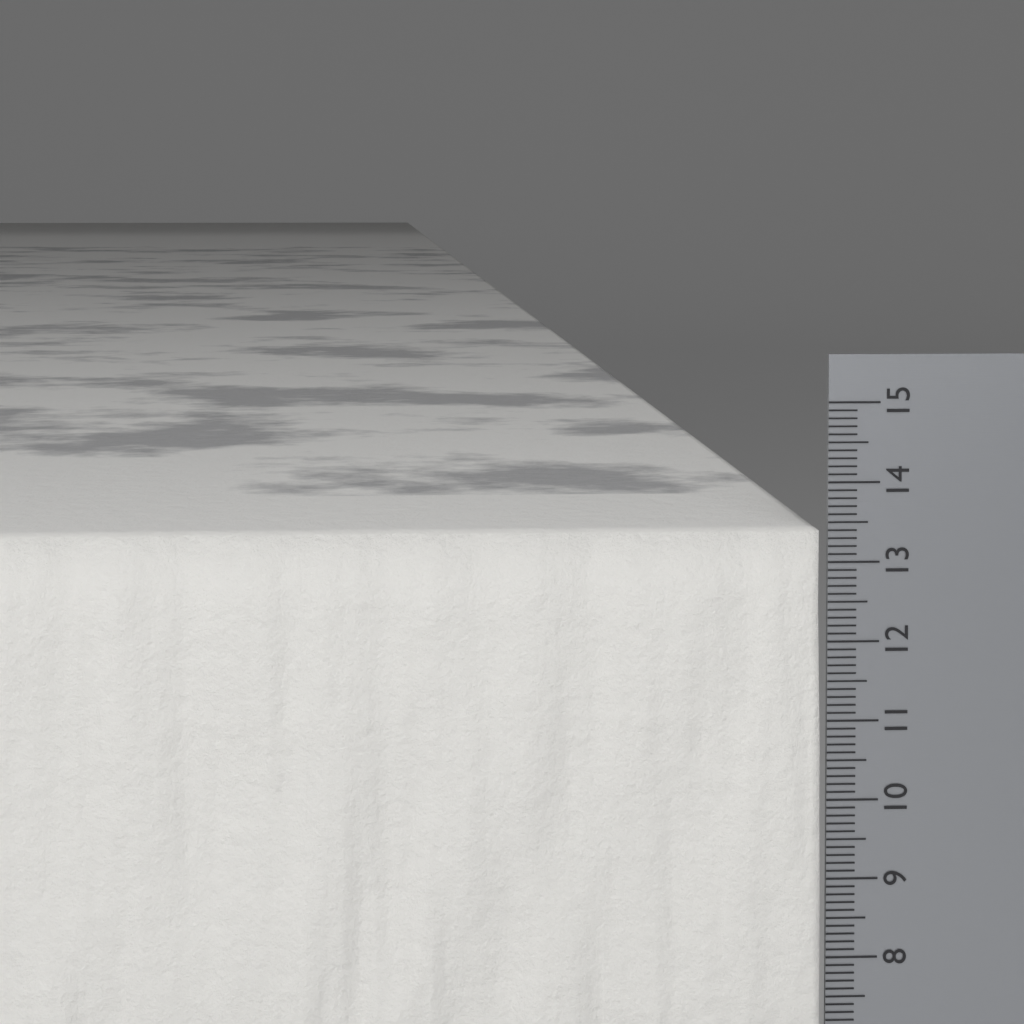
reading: 13.4 cm
